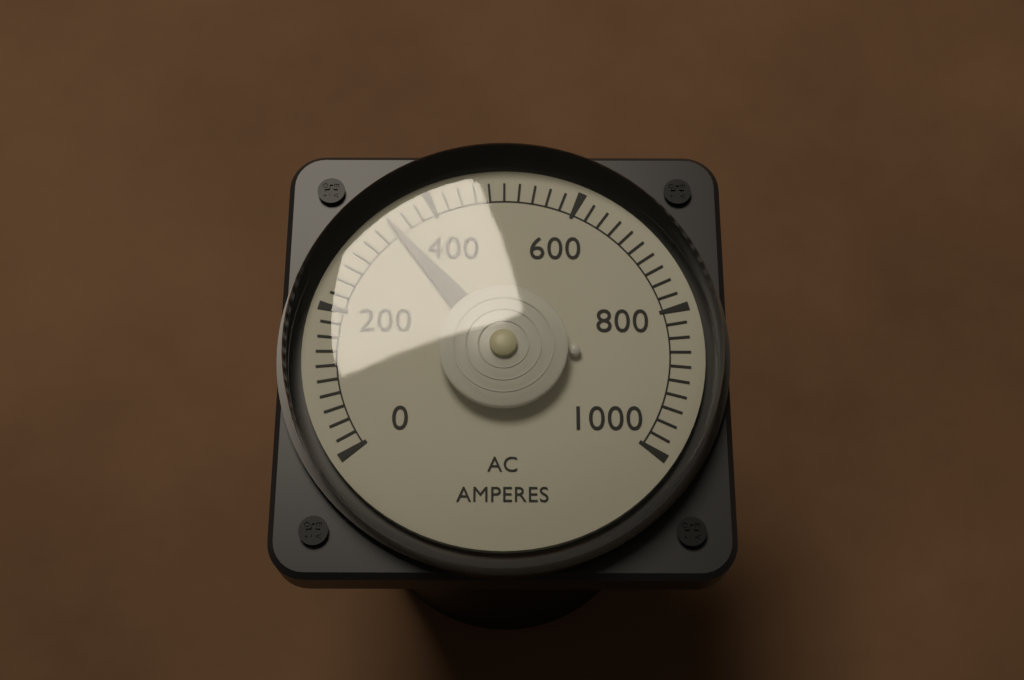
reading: 340 A
